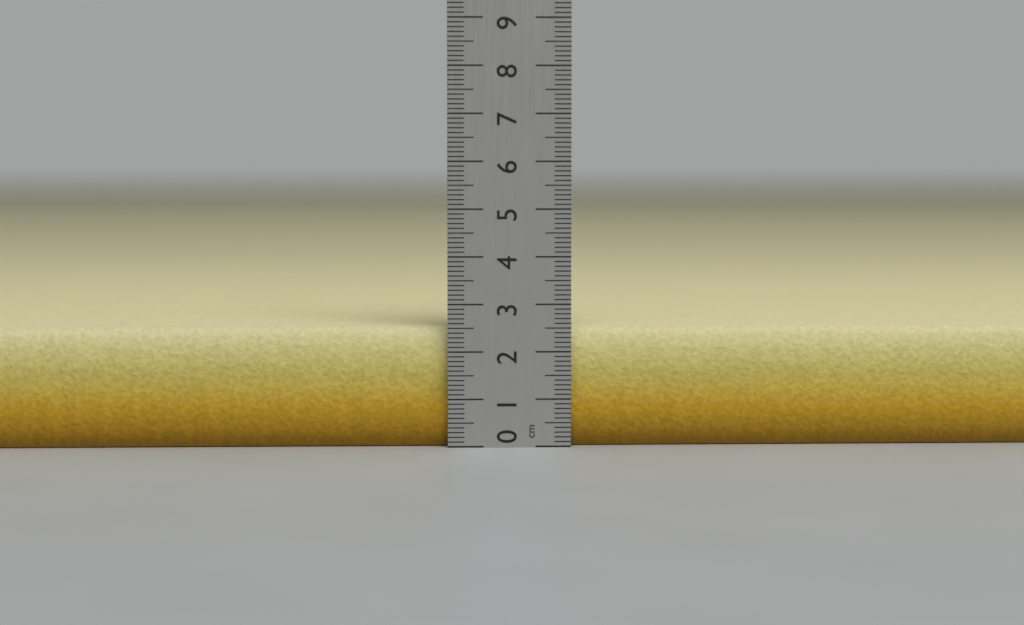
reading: 2.5 cm
